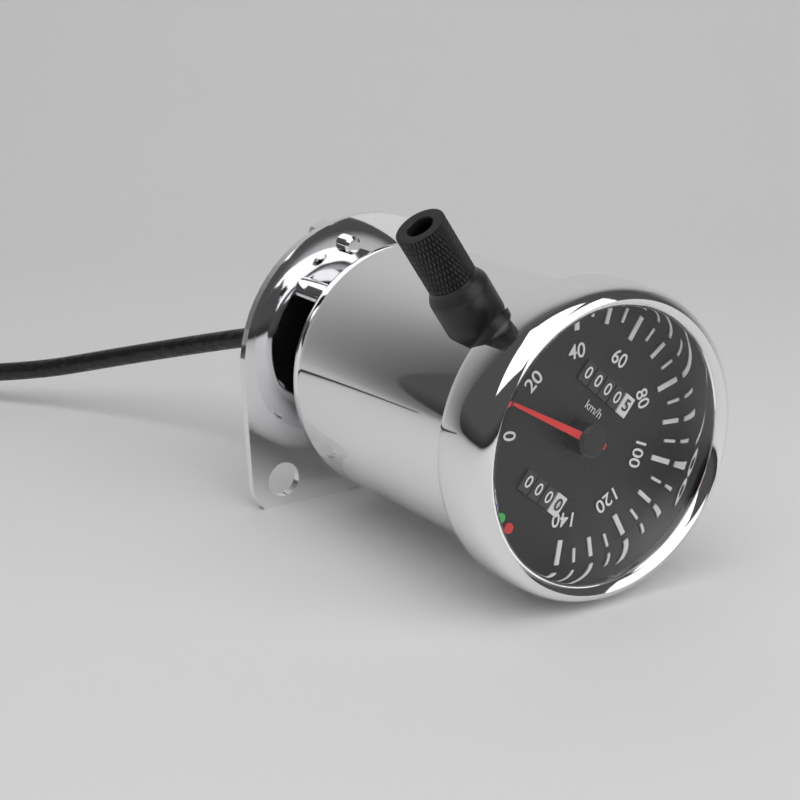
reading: 10 km/h
